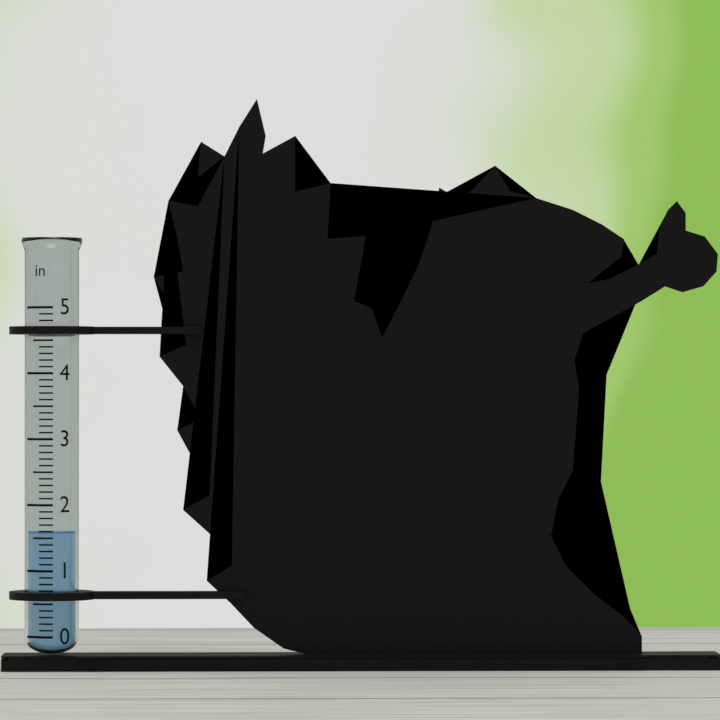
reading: 1.6 in
